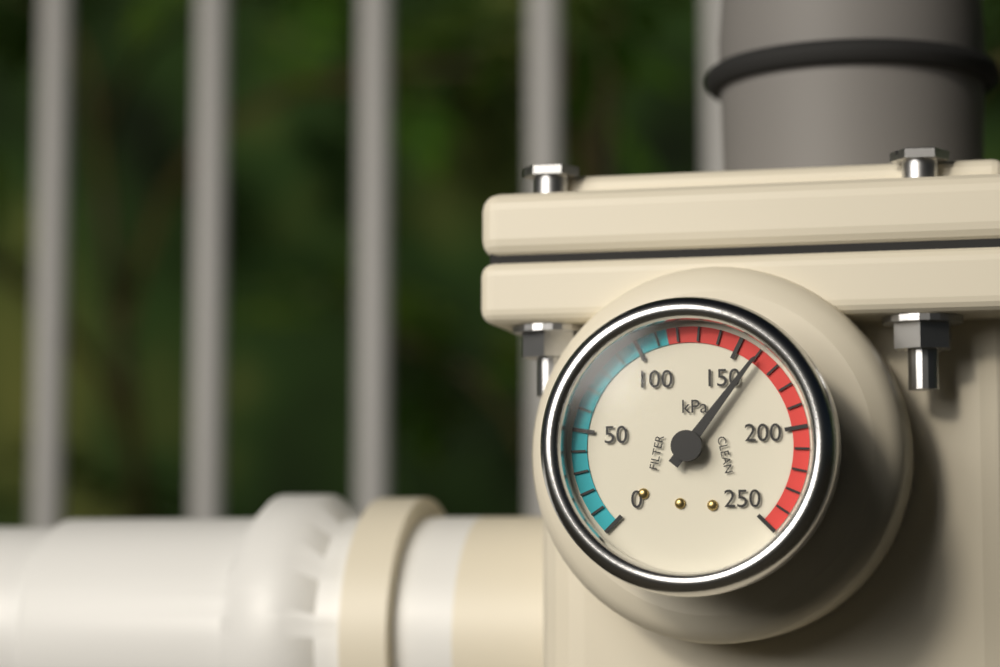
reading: 160 kPa
